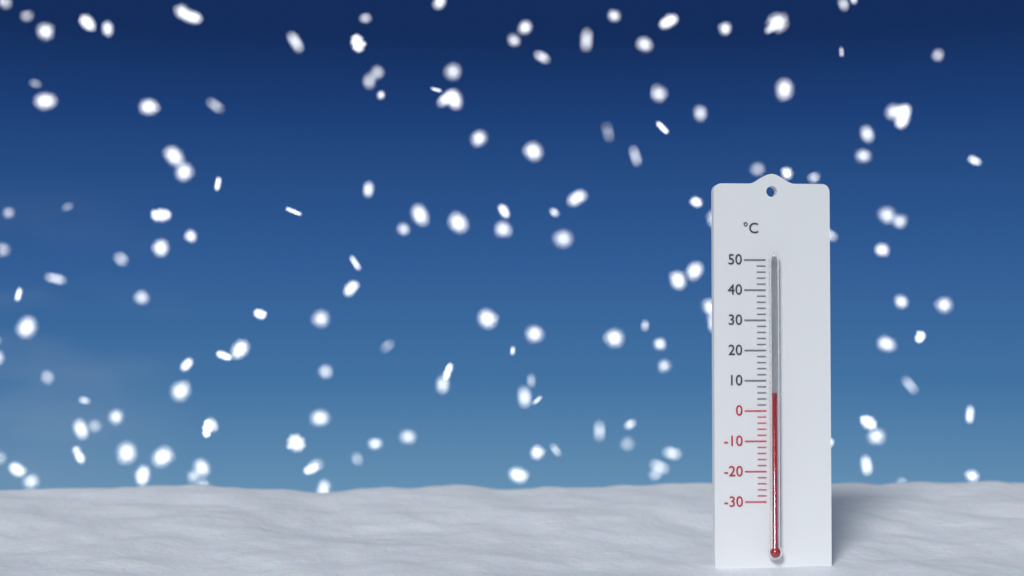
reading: 6 °C
